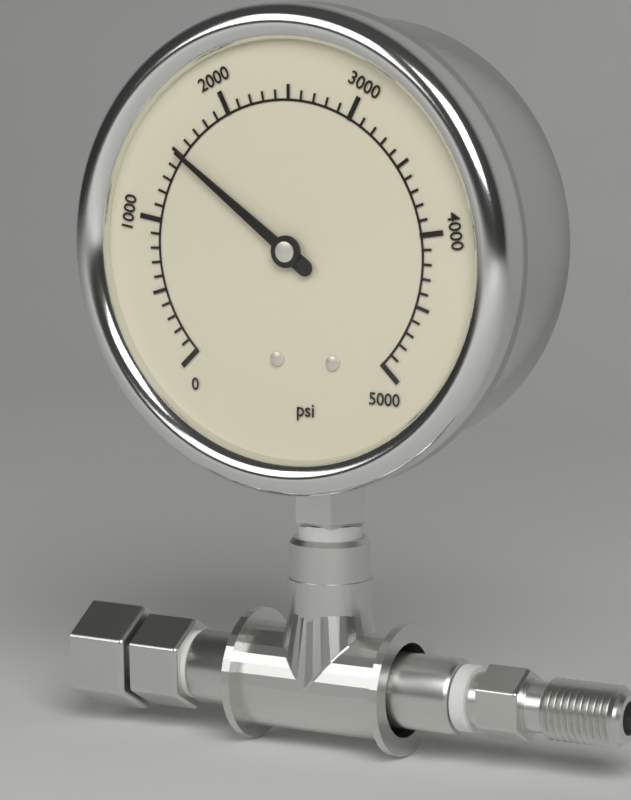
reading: 1500 psi
